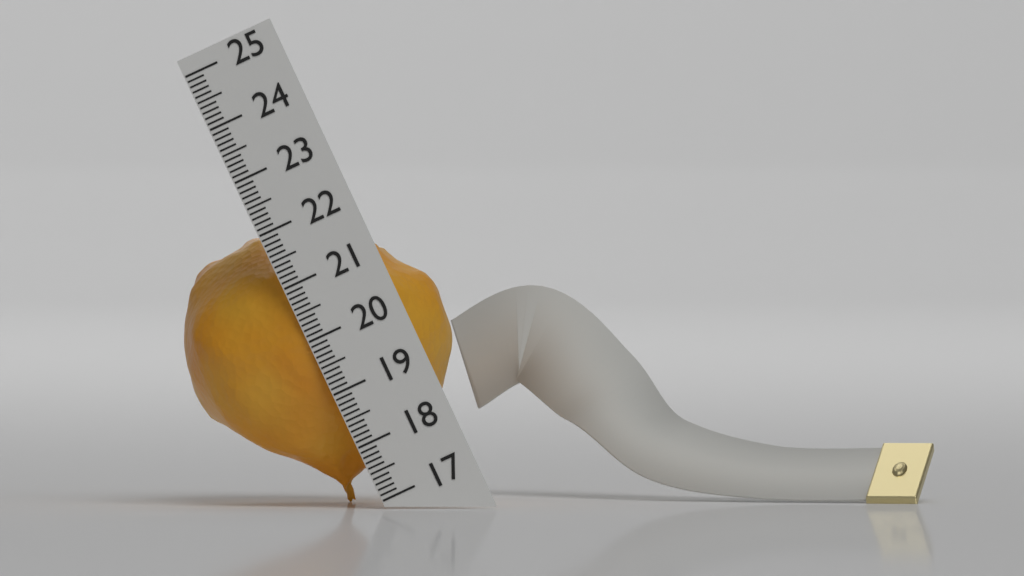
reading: 21.9 (no unit)
